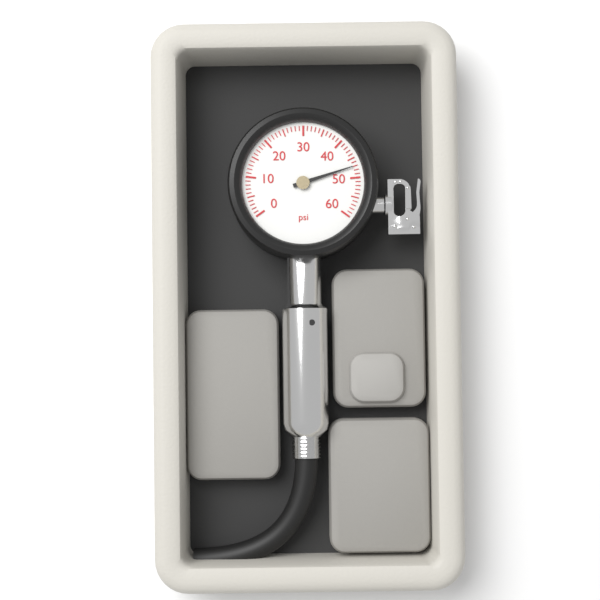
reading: 47 psi
